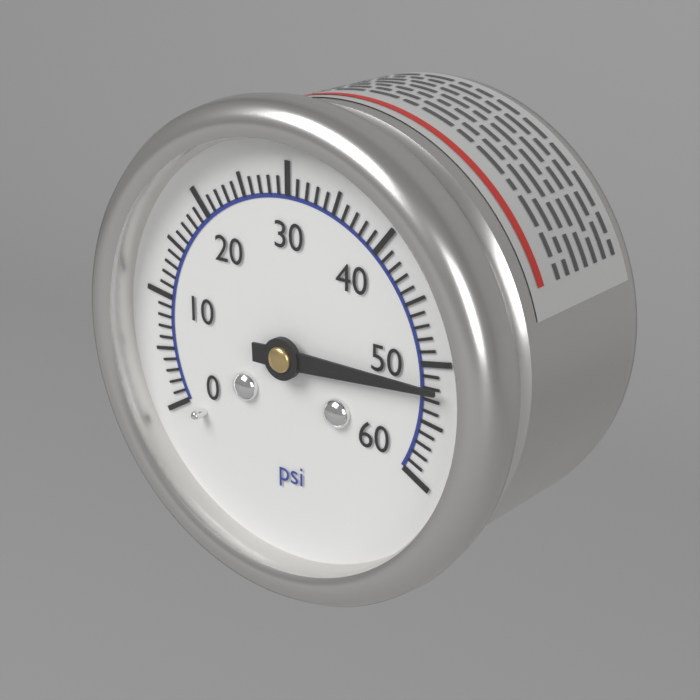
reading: 52 psi
